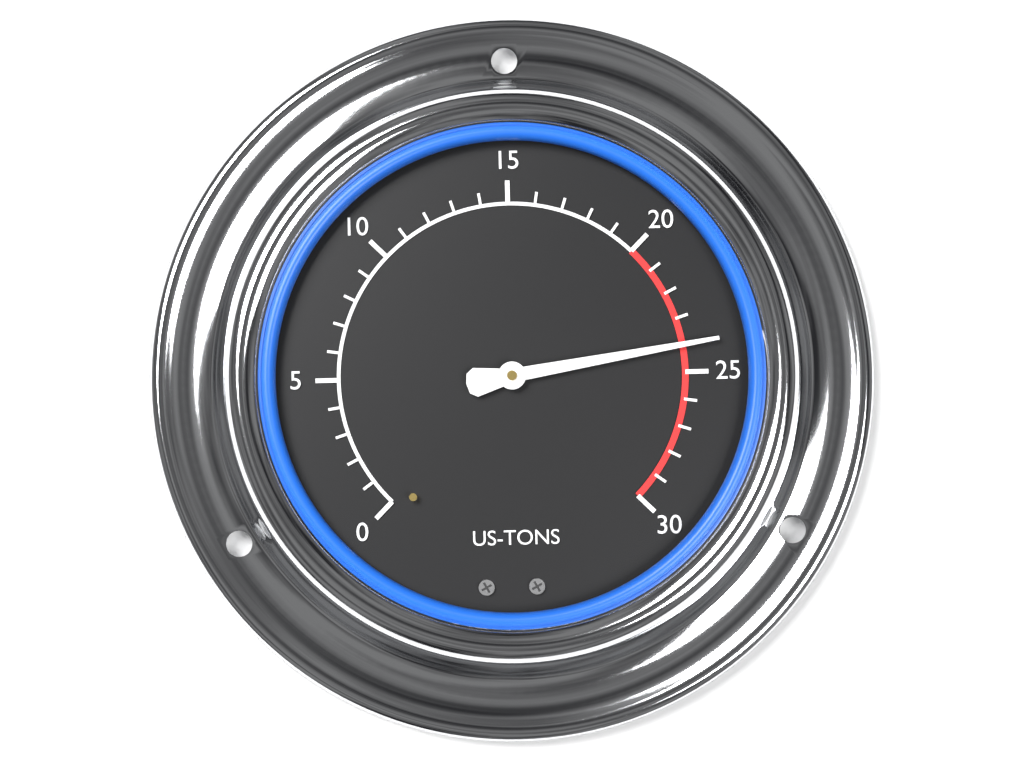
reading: 24 US-TONS
